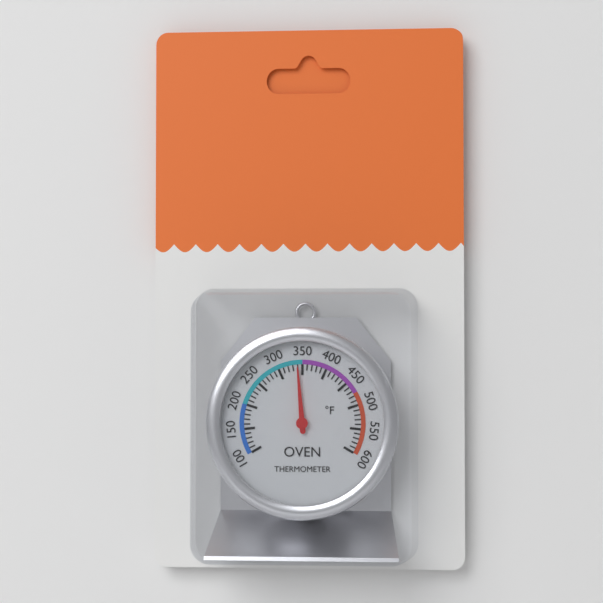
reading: 340 °F
